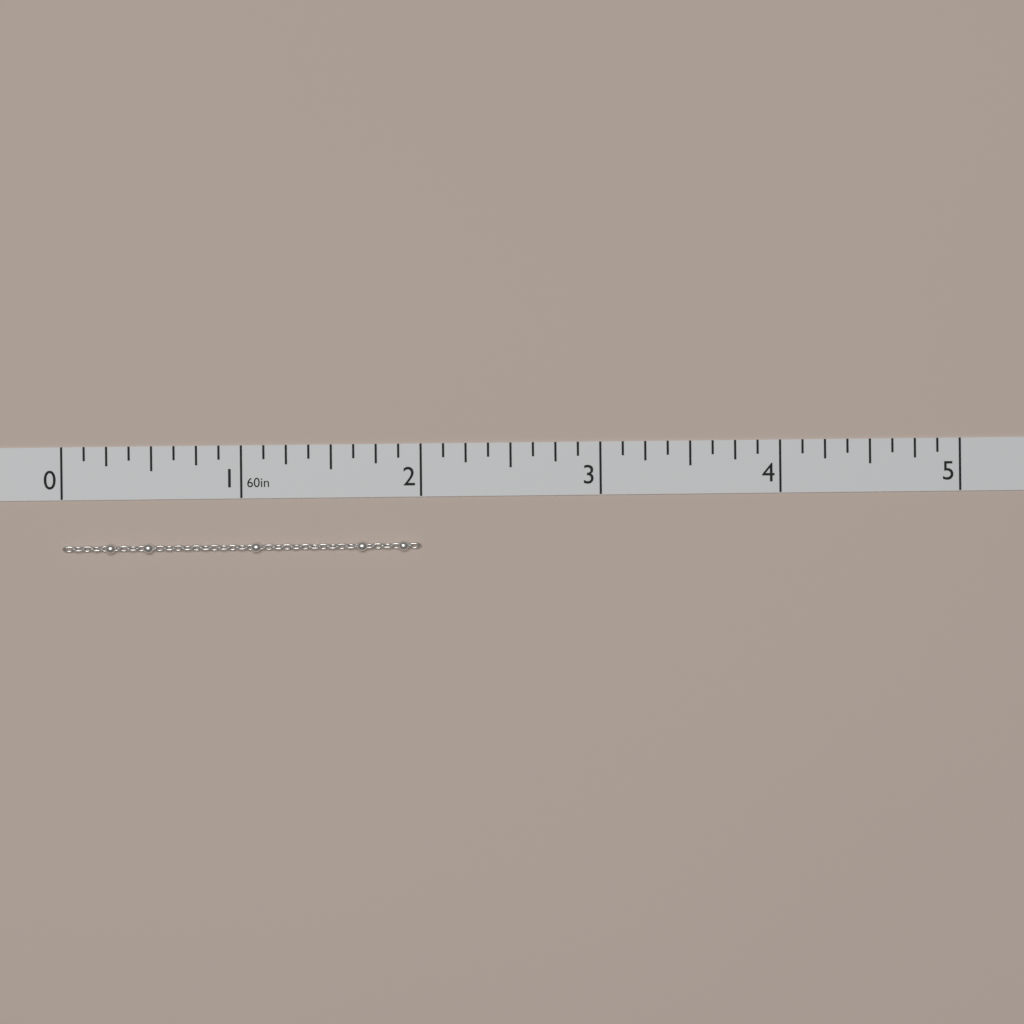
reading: 2.000 in
